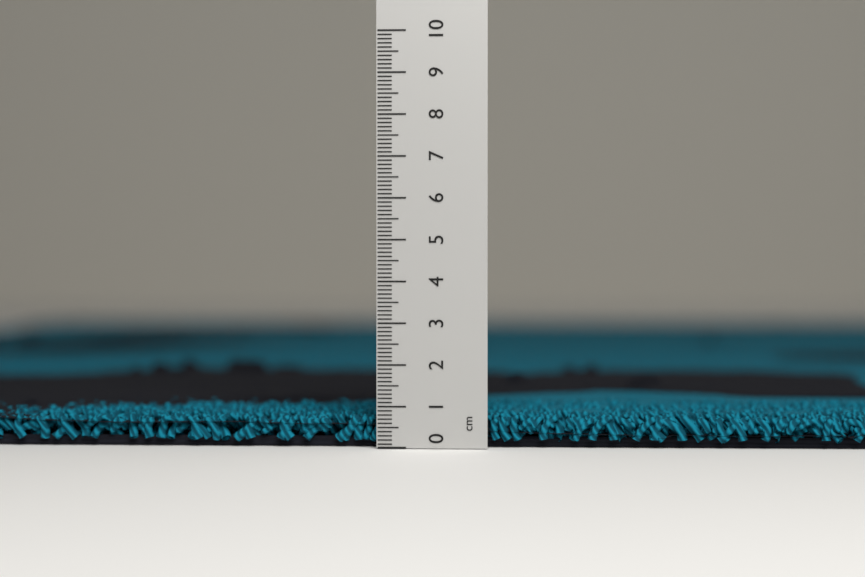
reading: 0.8 cm
